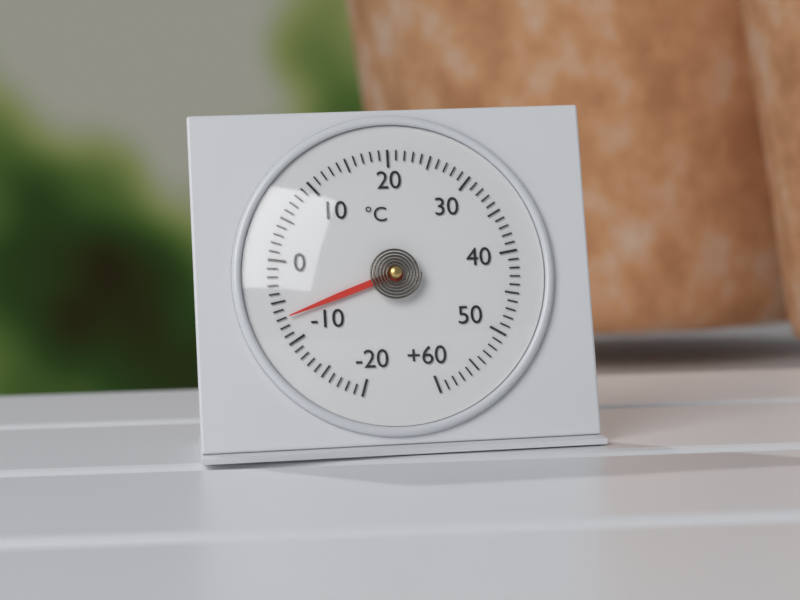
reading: -7 °C
